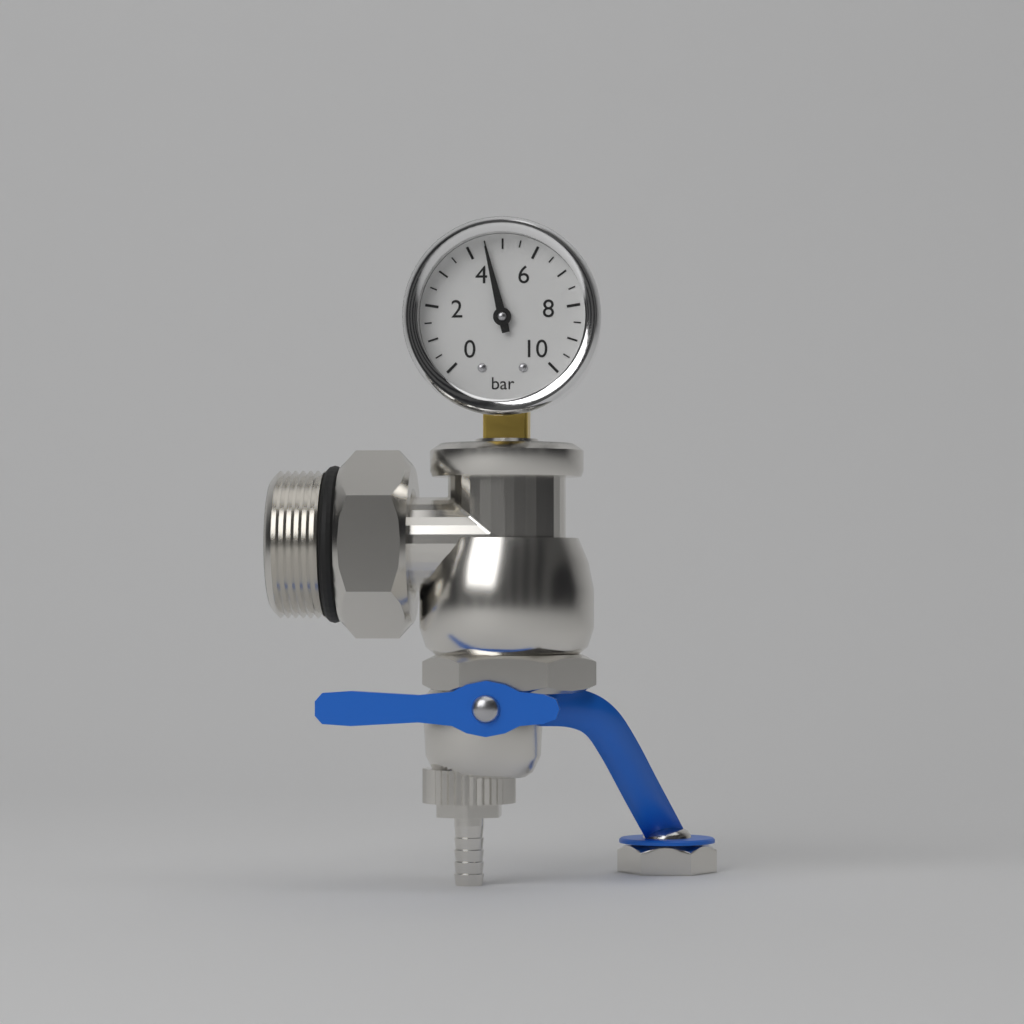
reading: 4.5 bar
